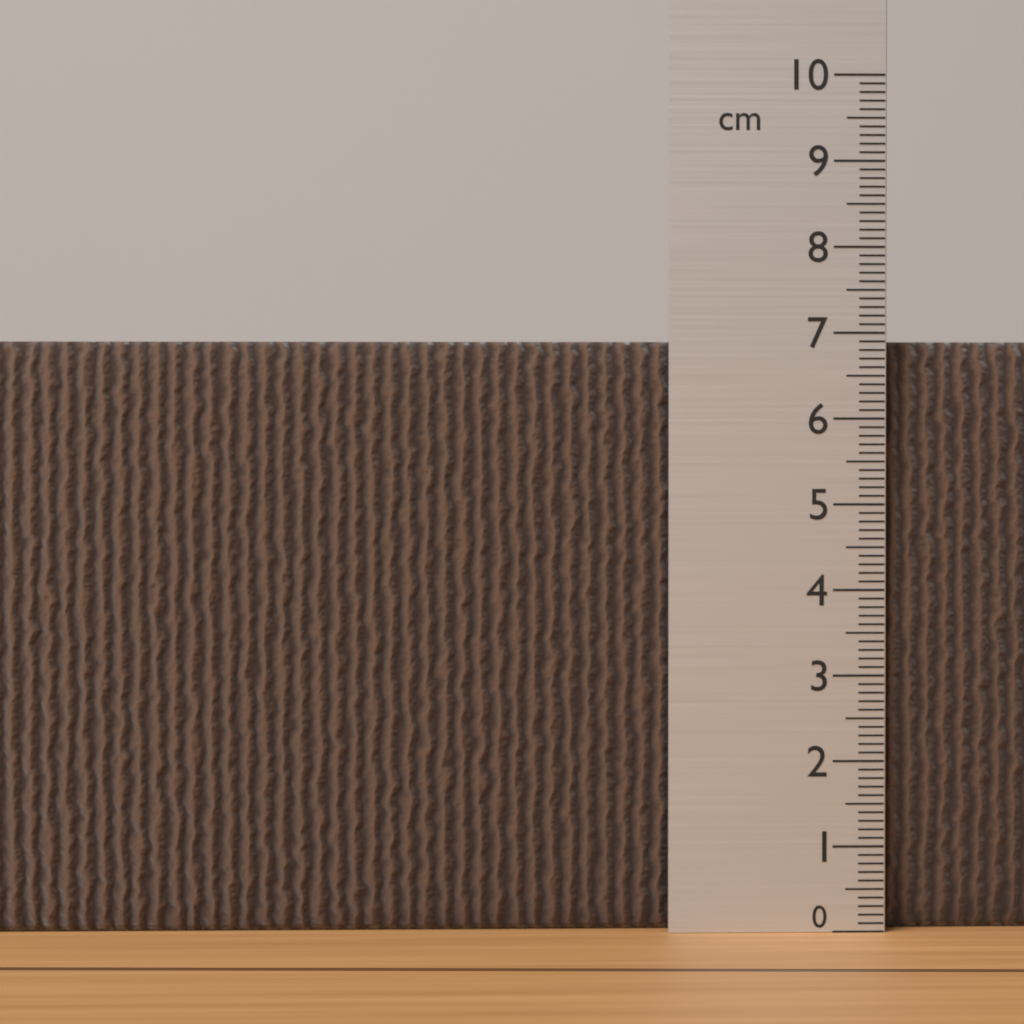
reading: 6.9 cm
